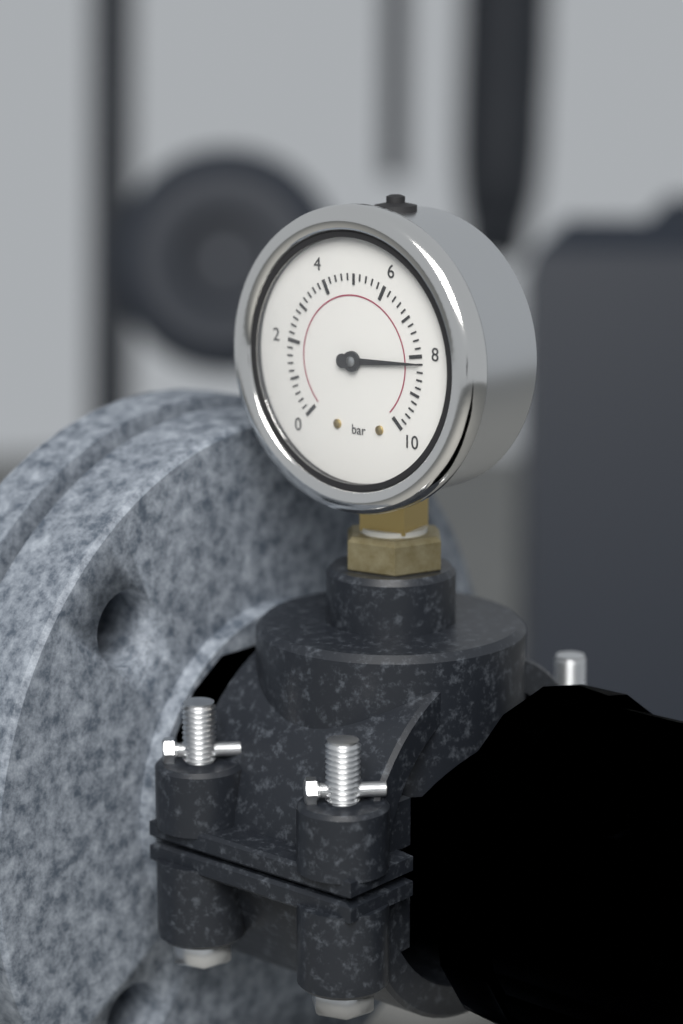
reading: 8.2 bar
